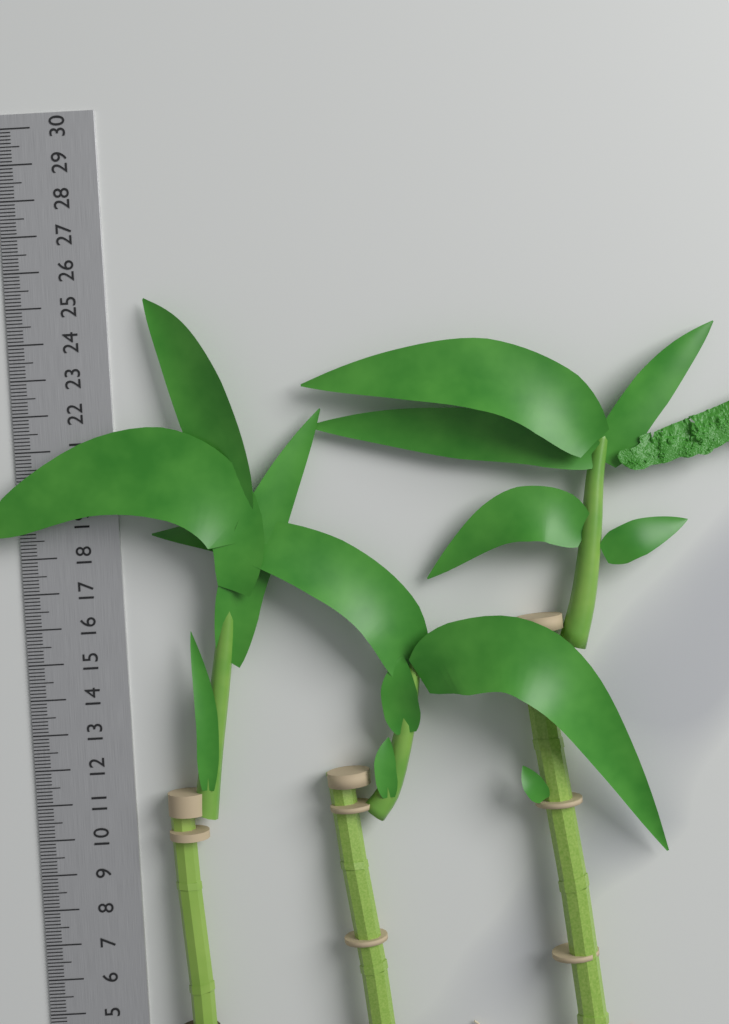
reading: 25.1 cm
